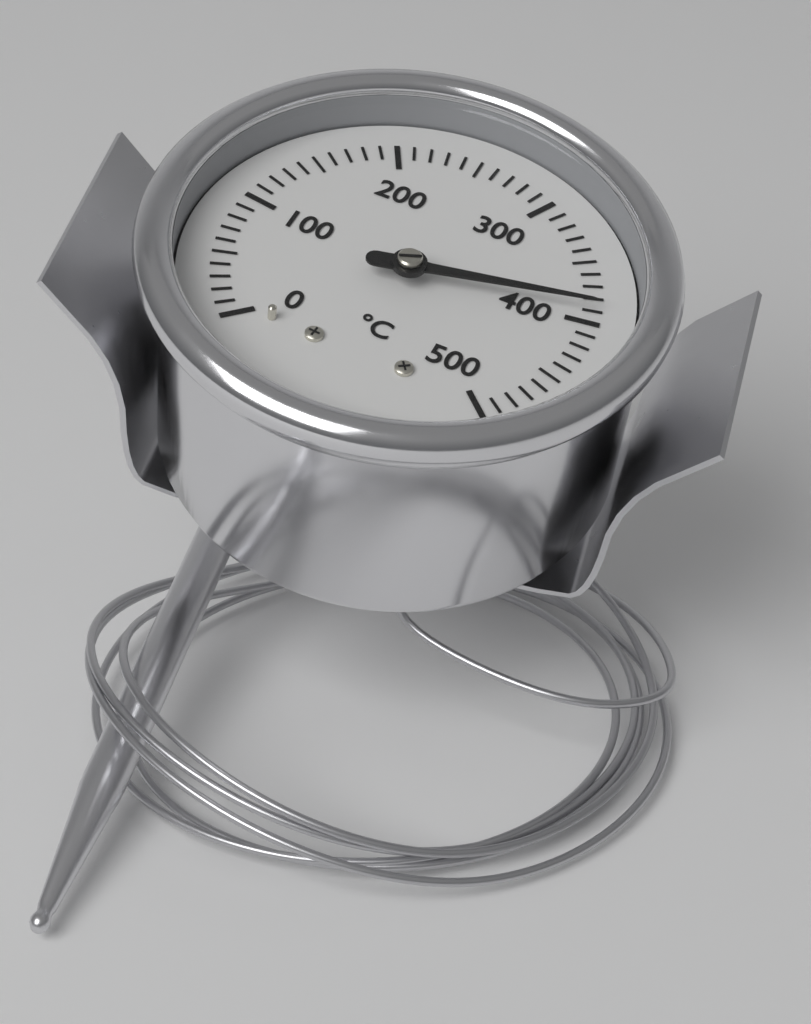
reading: 390 °C
